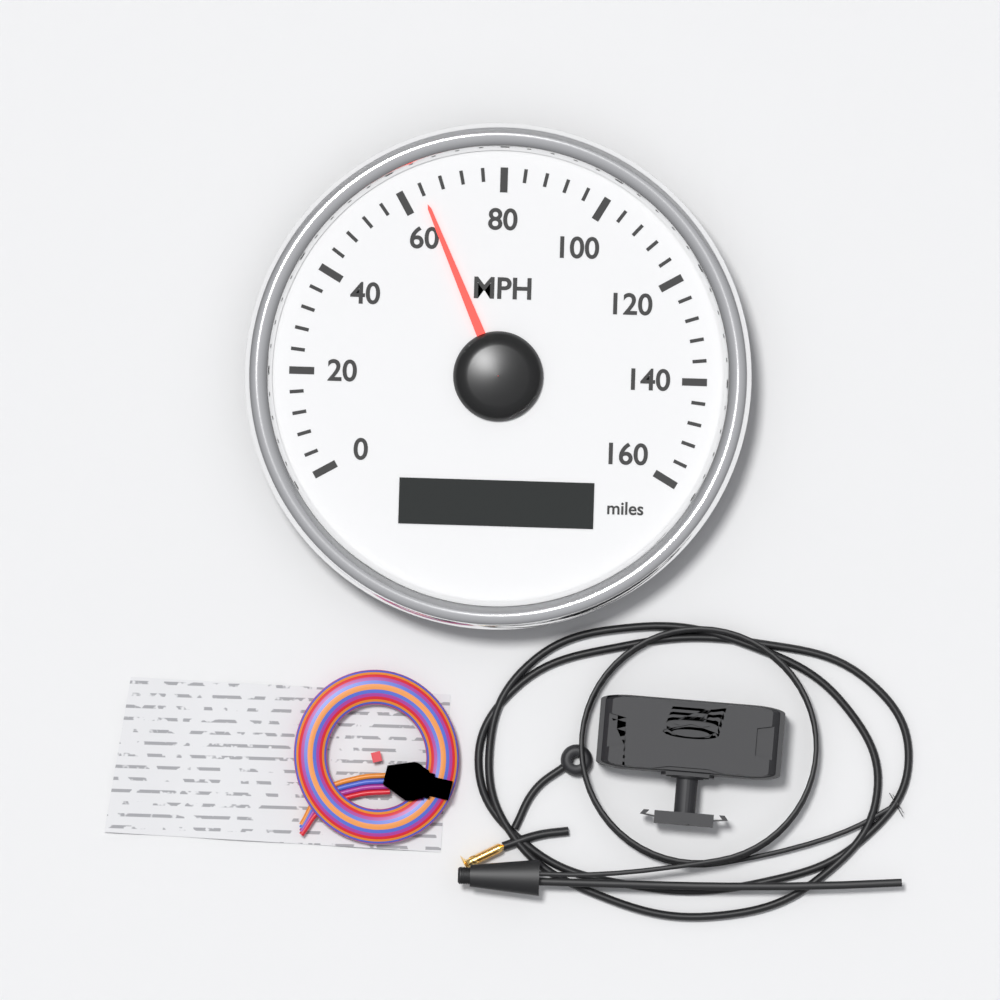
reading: 64 MPH
